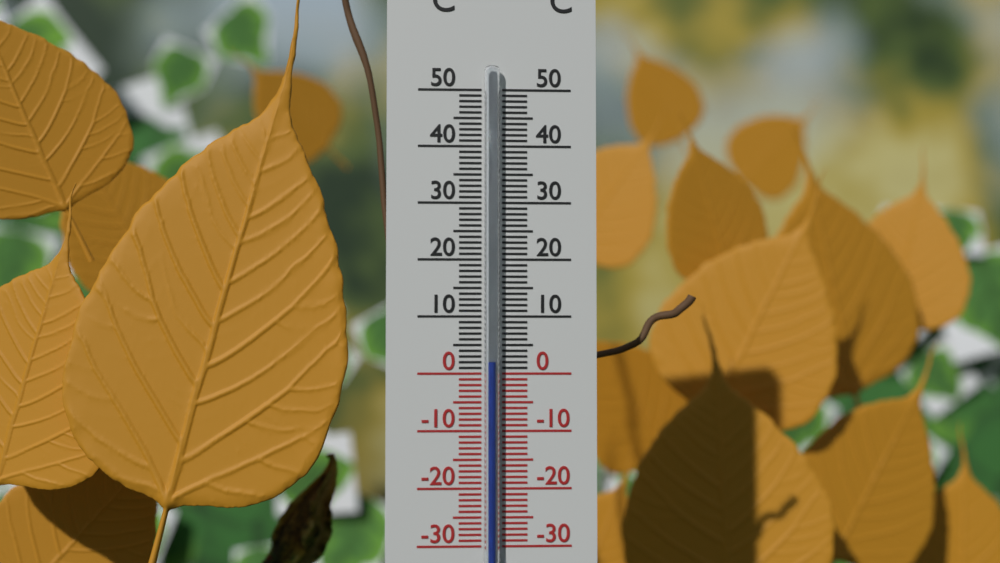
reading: 2 °C
